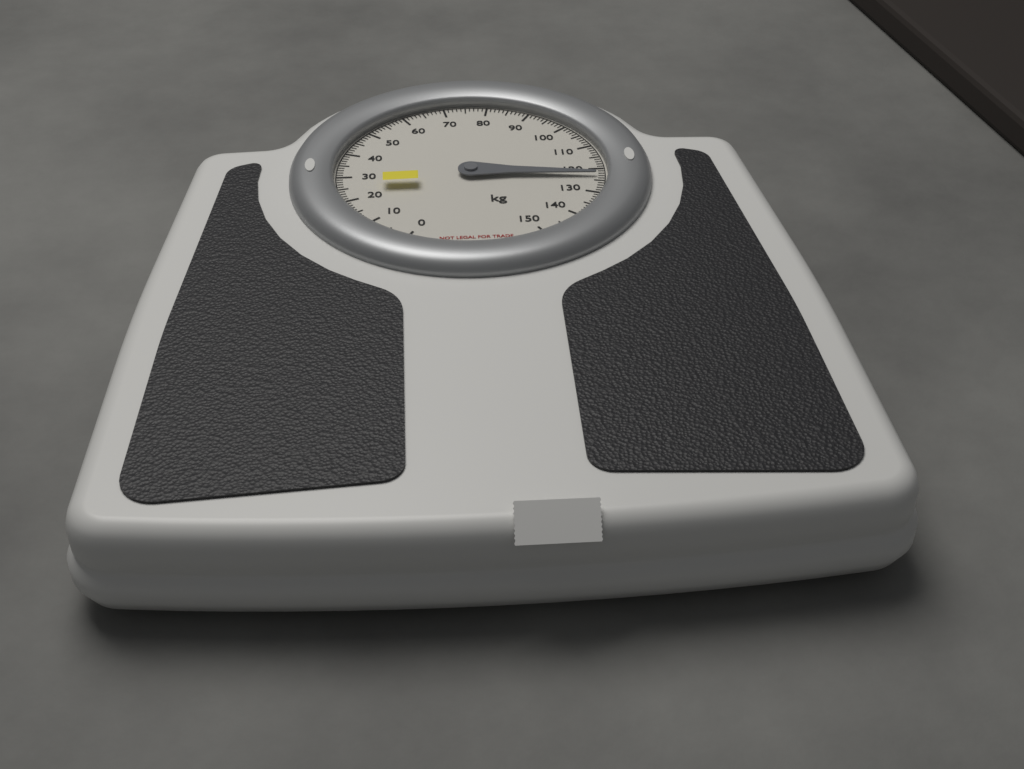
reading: 123 kg
